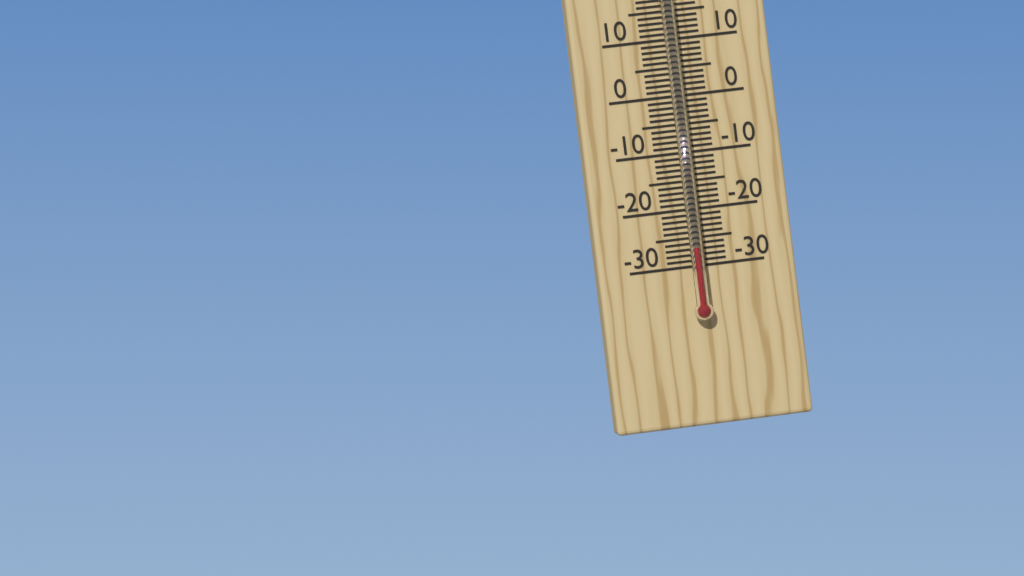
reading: -27 °C
